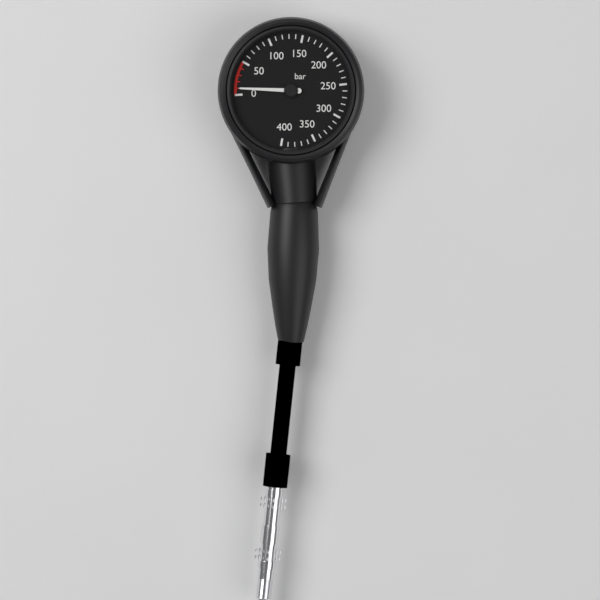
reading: 10 bar
